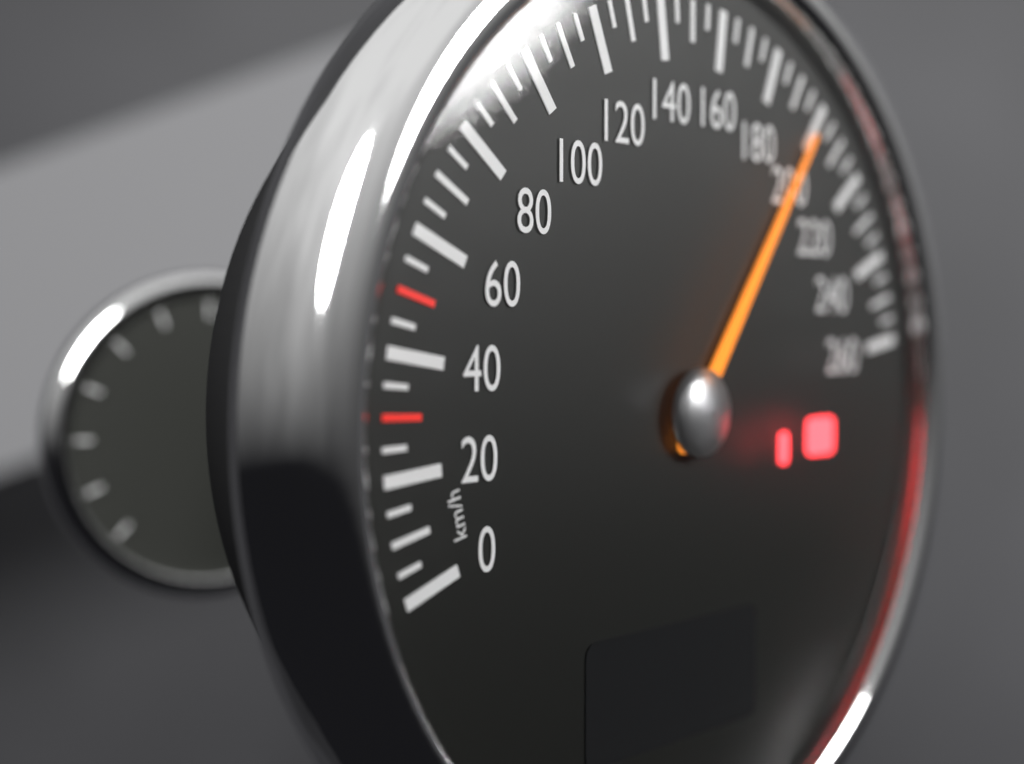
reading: 200 km/h
